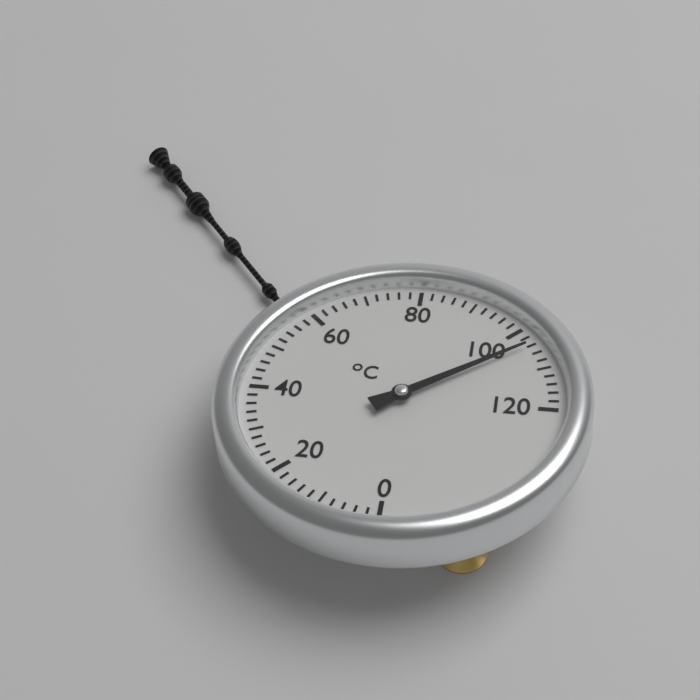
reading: 104 °C
